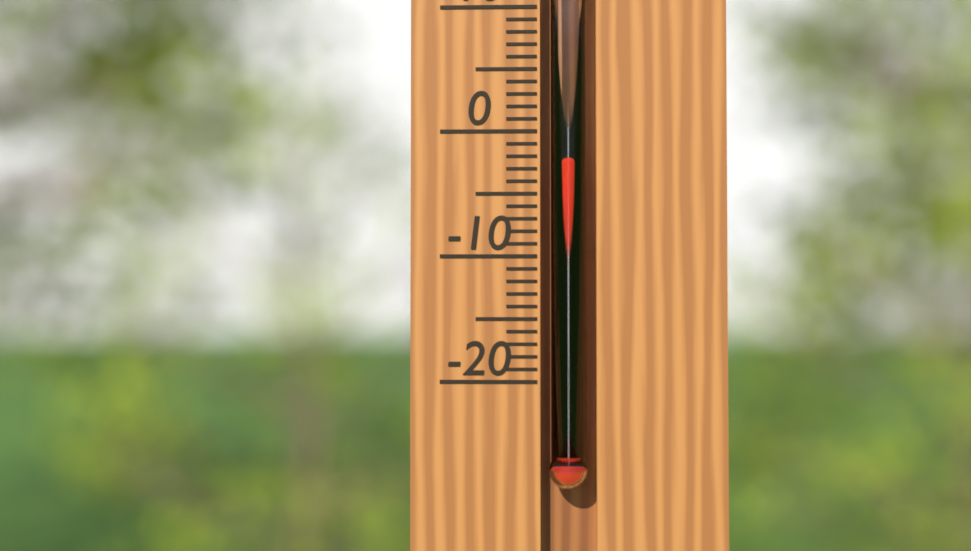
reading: -2 °C
